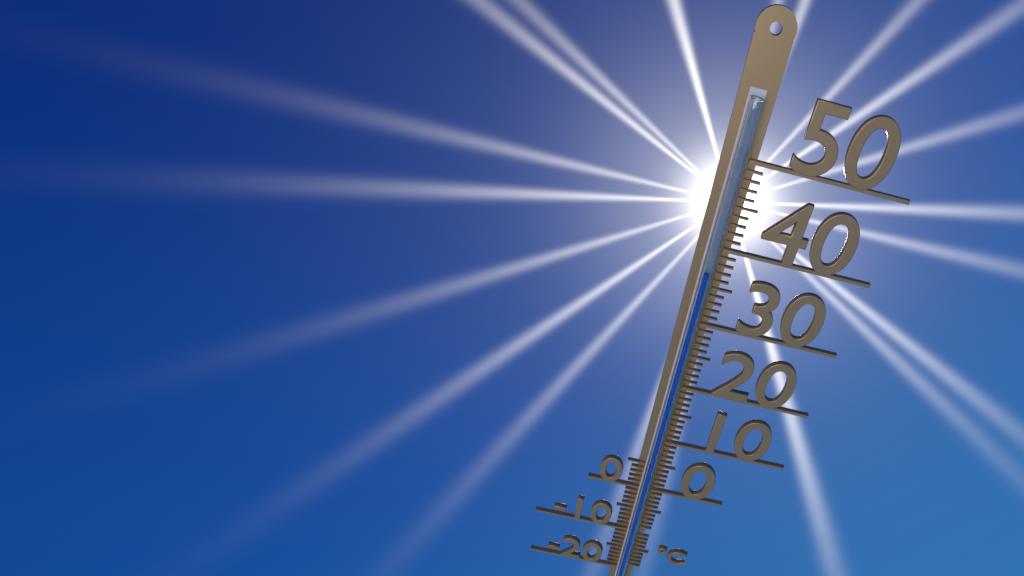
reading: 37 °C
